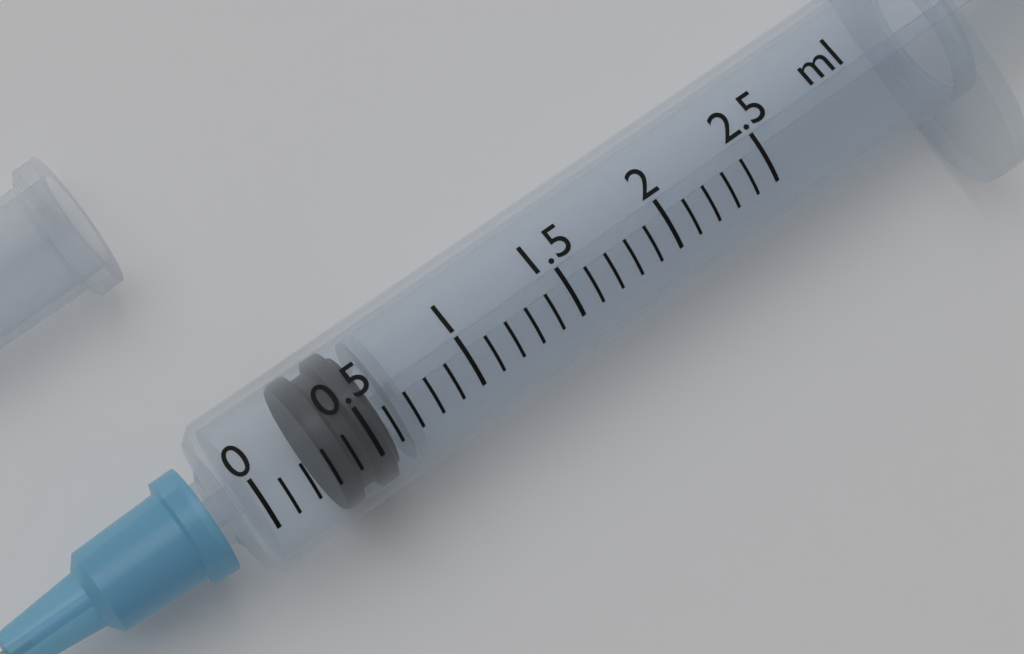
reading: 0.3 ml
